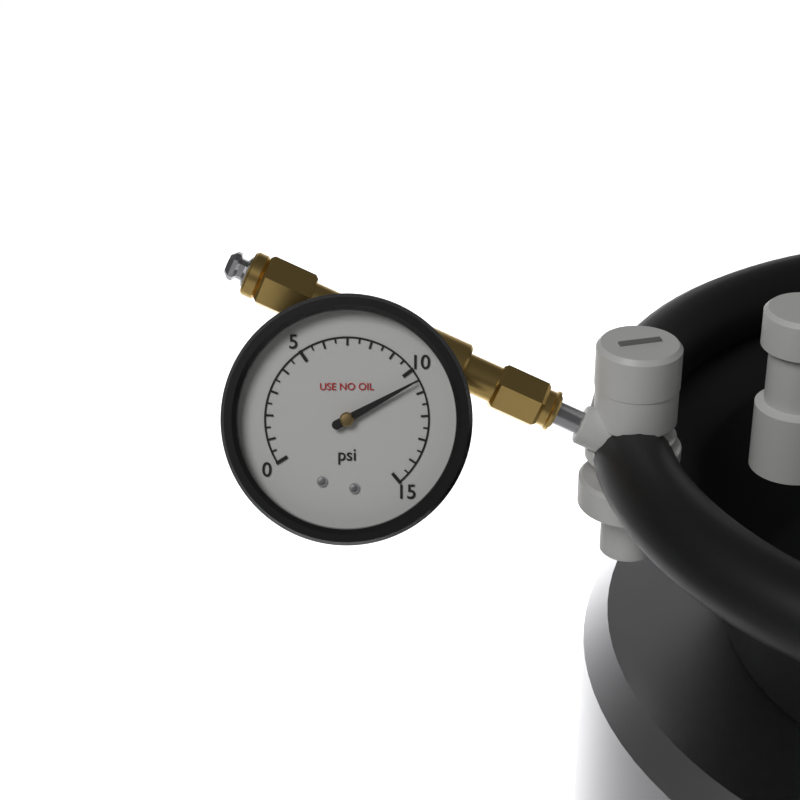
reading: 10.5 psi
